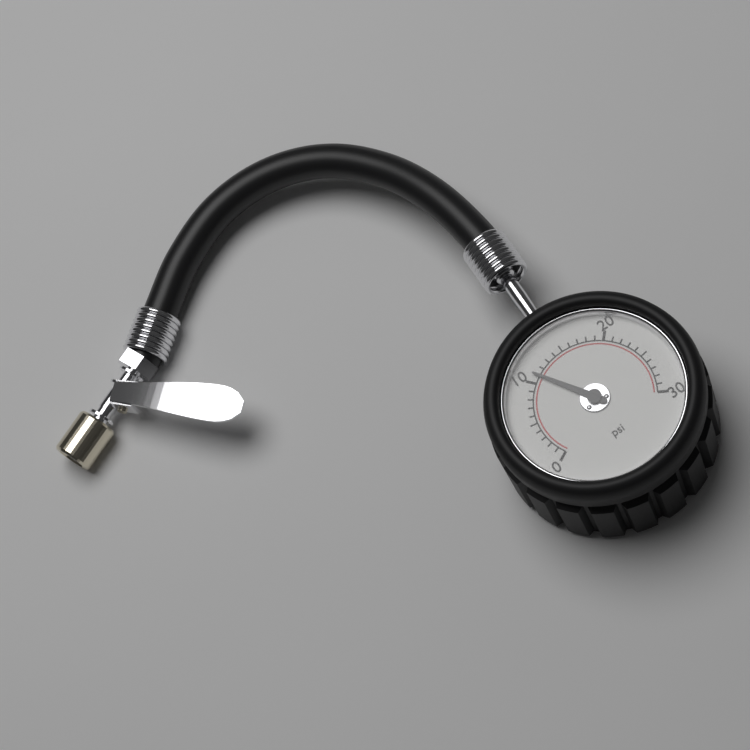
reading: 11 psi
